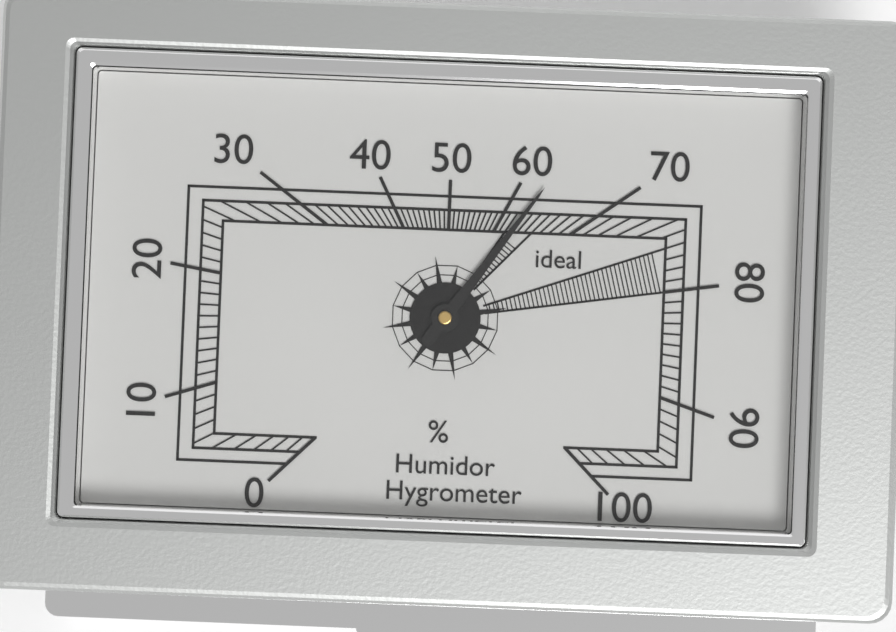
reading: 63 %
